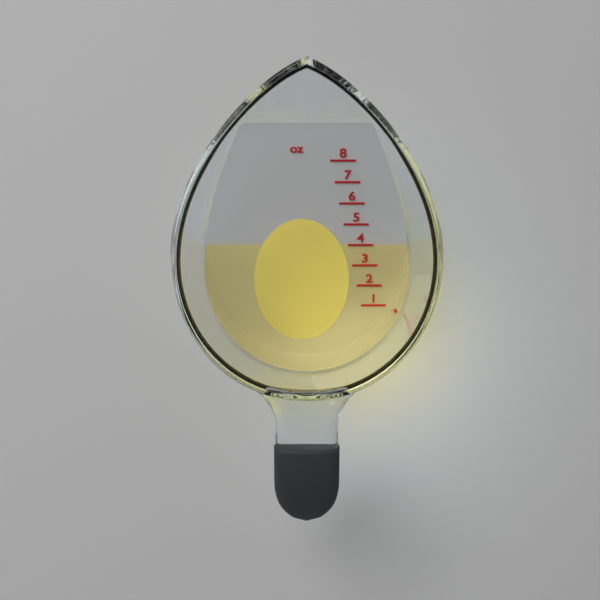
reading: 4 oz
